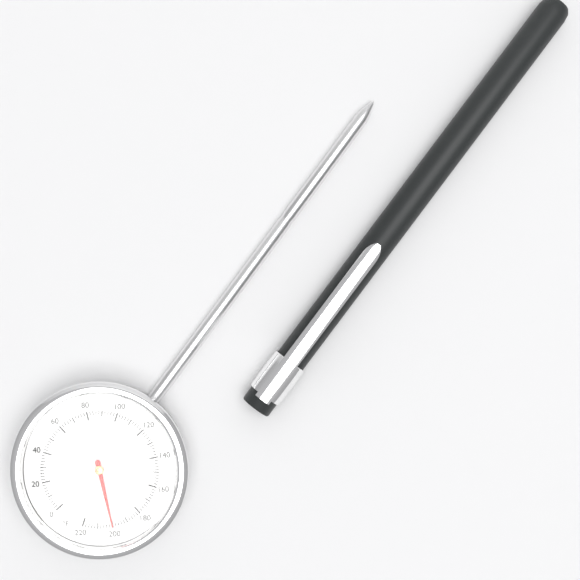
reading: 200 °F
